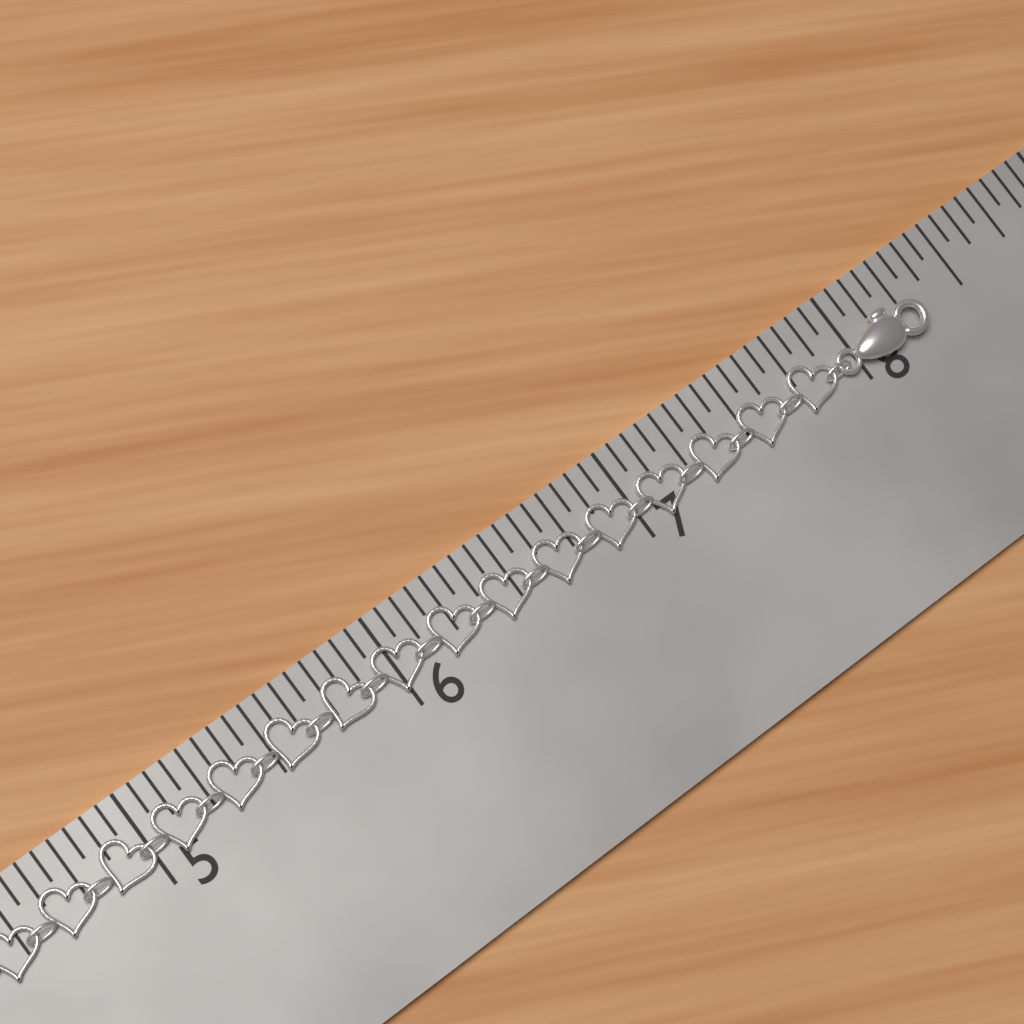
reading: 8.3125 in
